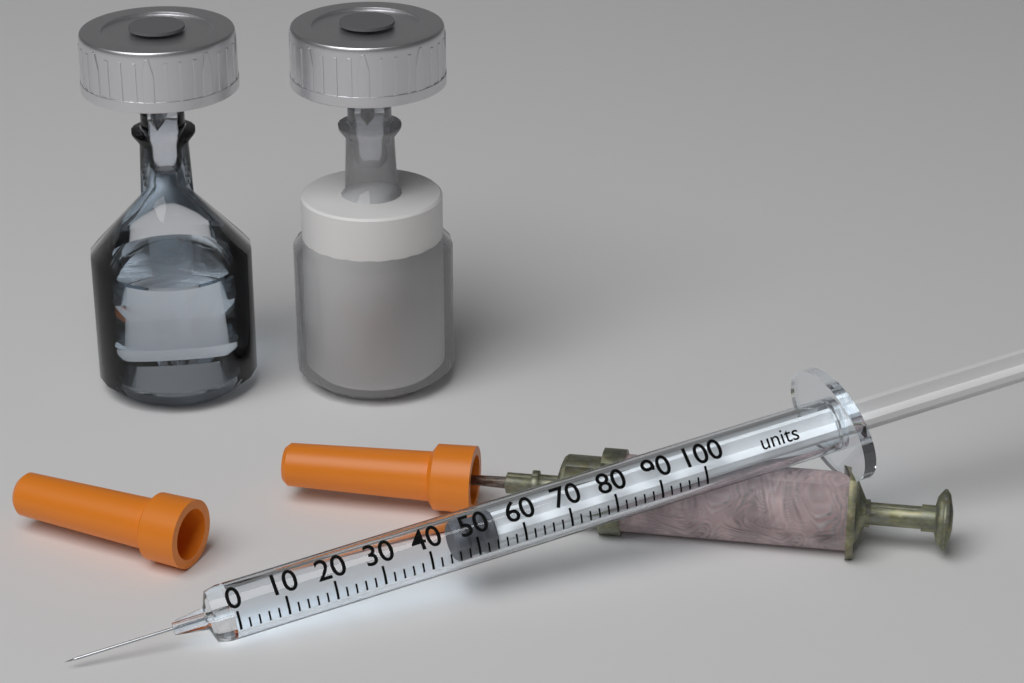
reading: 46 units
